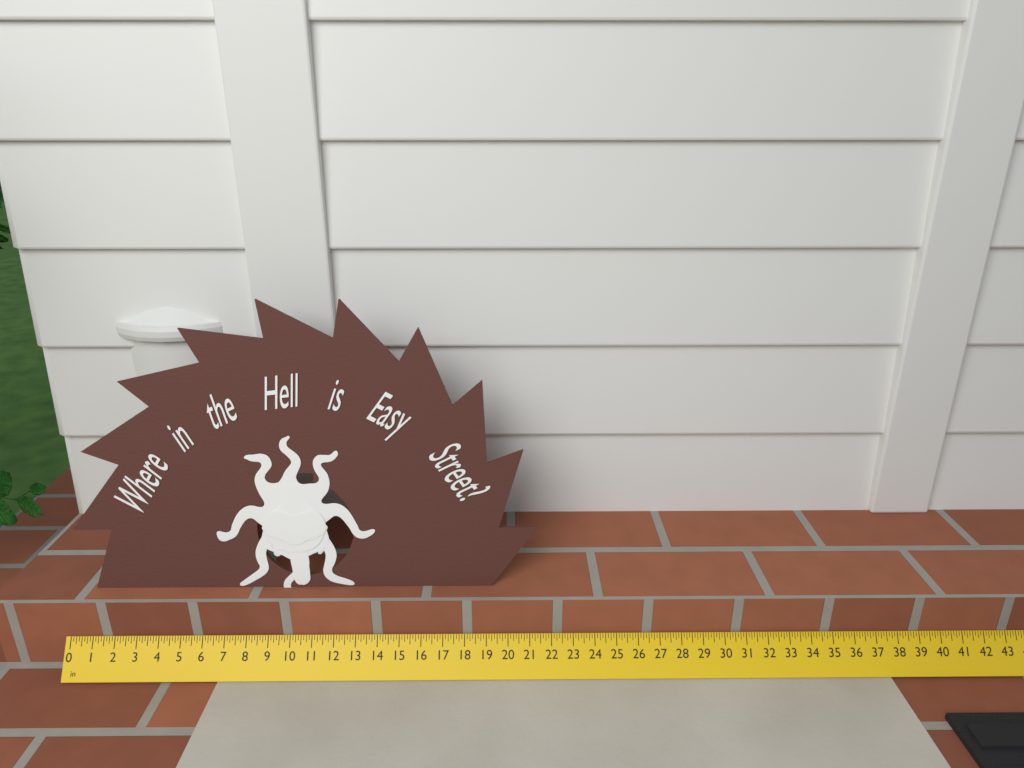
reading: 21.375 in
